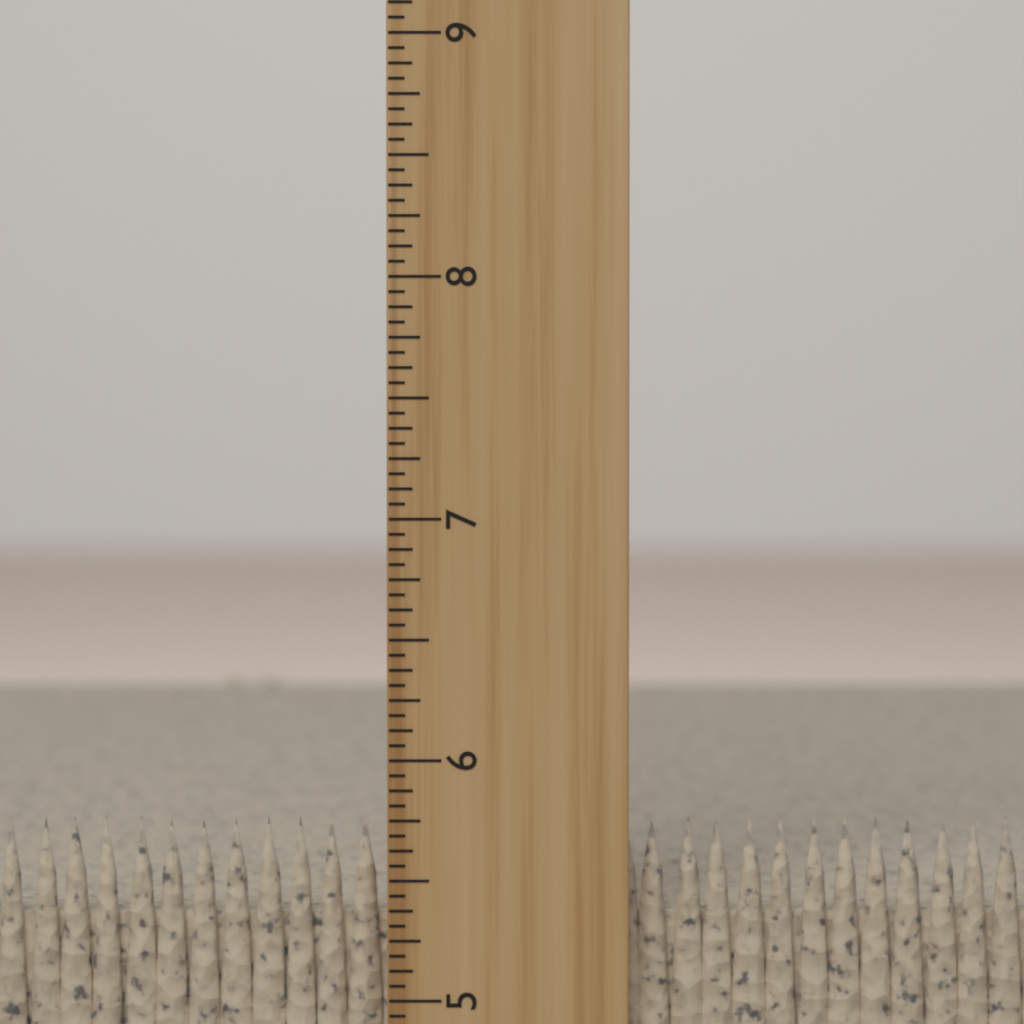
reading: 5.7500 inch
